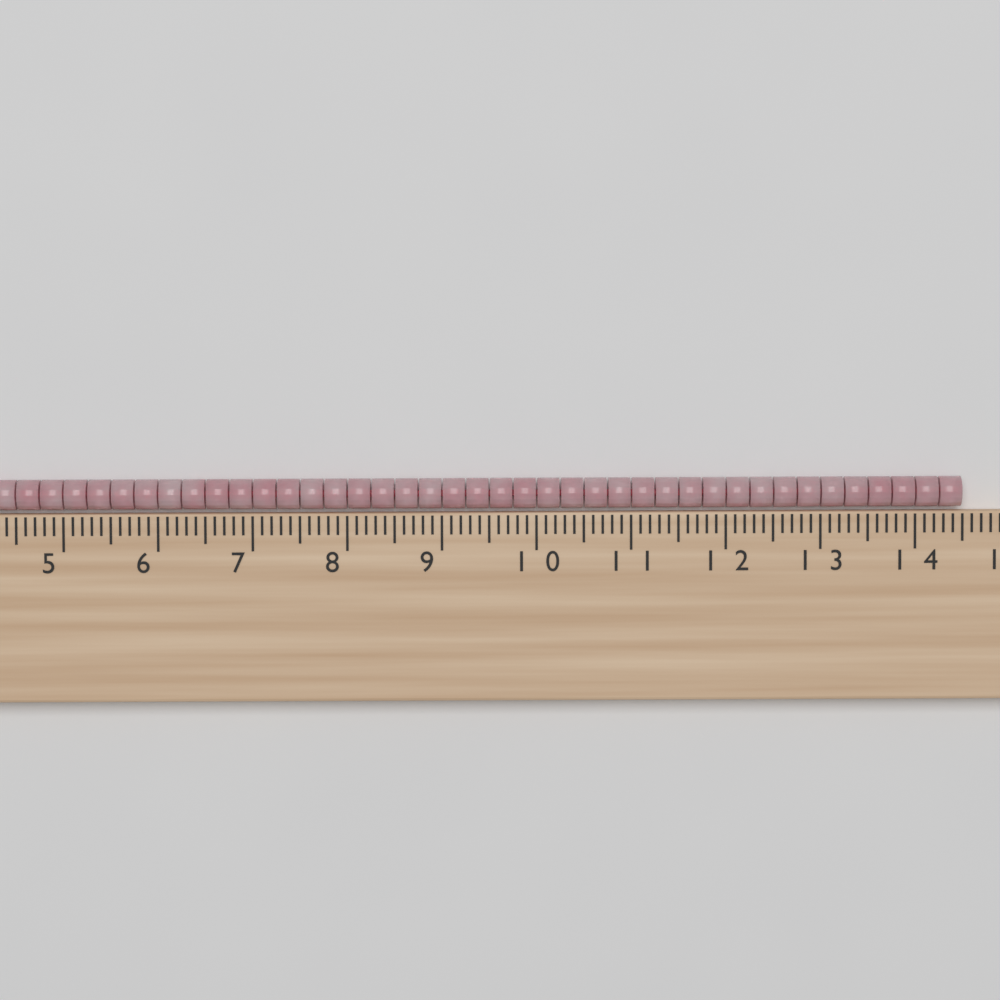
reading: 14.5 cm
